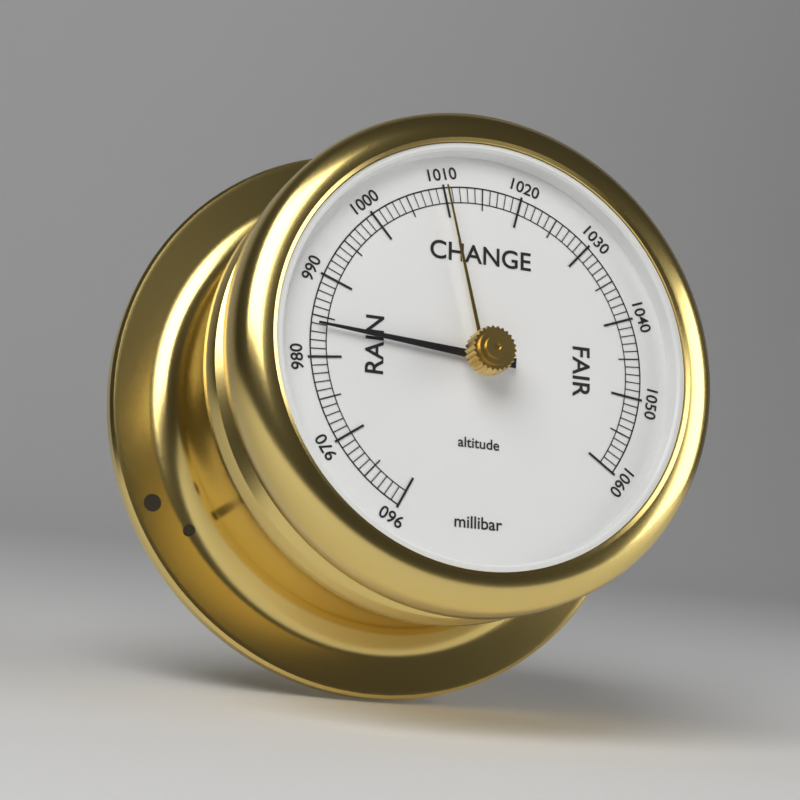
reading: 984 millibar
